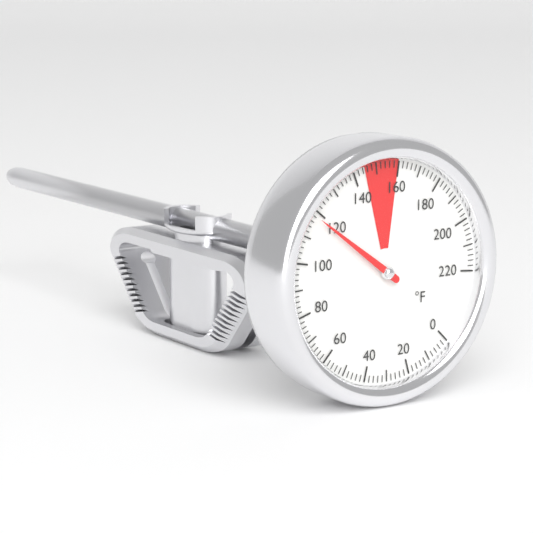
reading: 118 °F
